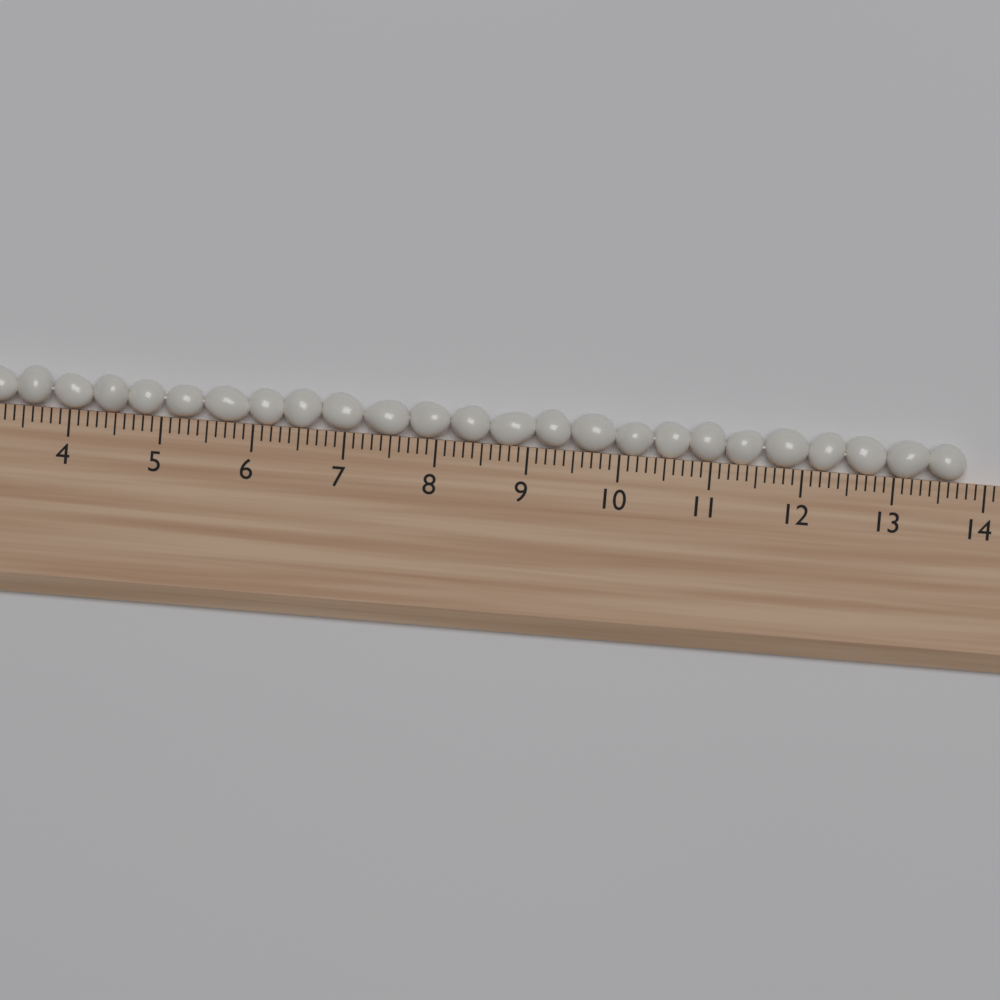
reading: 13.8 (no unit)
